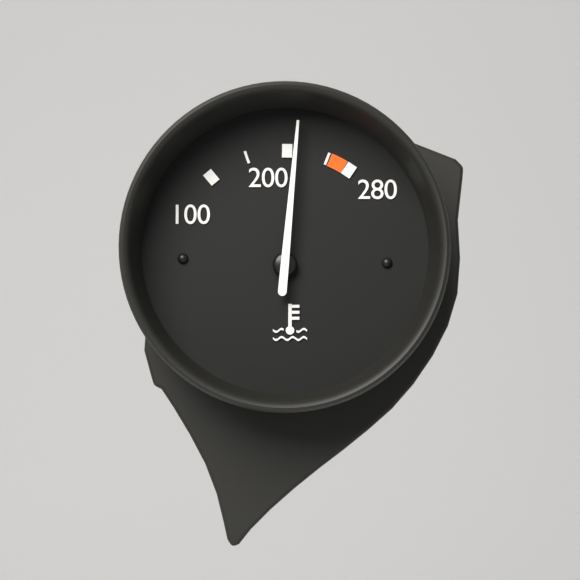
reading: 210 (no unit)
